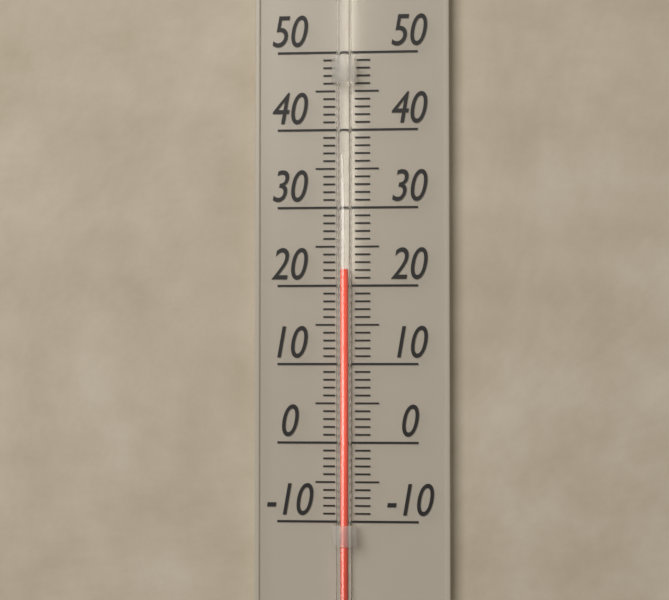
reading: 22 (no unit)
